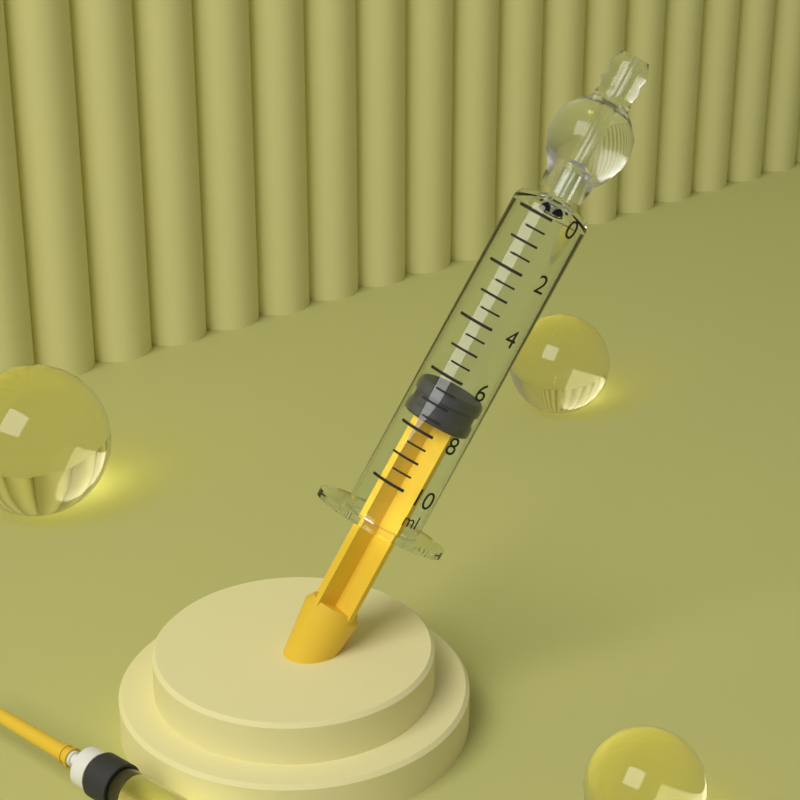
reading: 6.5 ml
